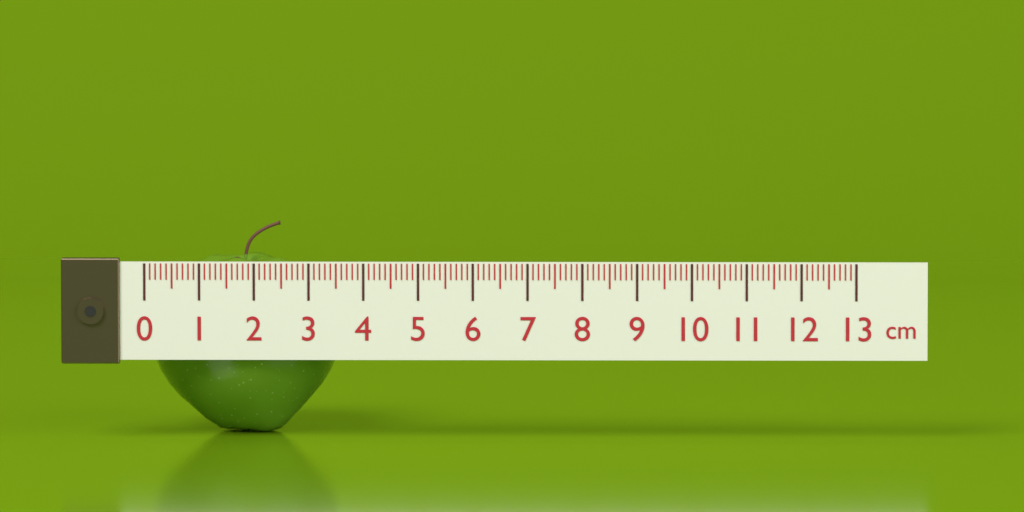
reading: 3.5 cm
